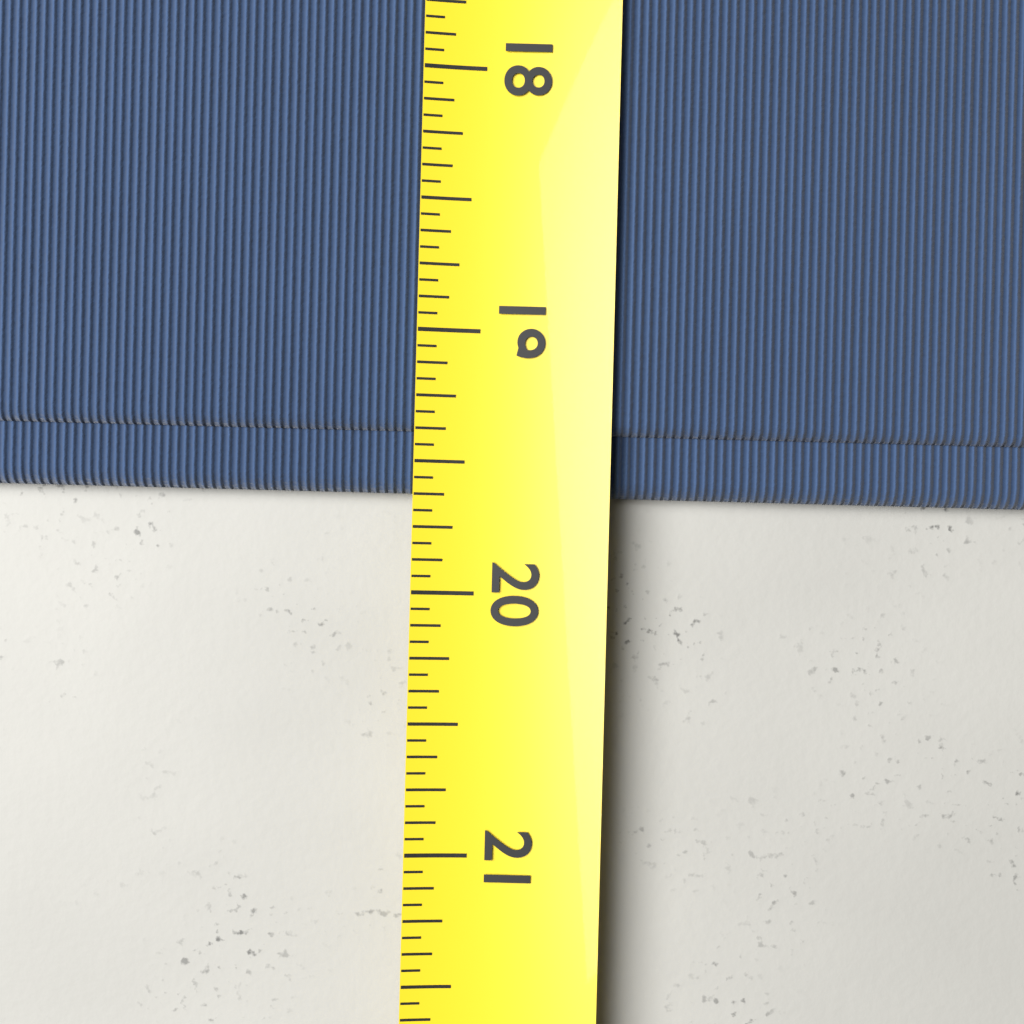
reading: 19.6250 (no unit)
